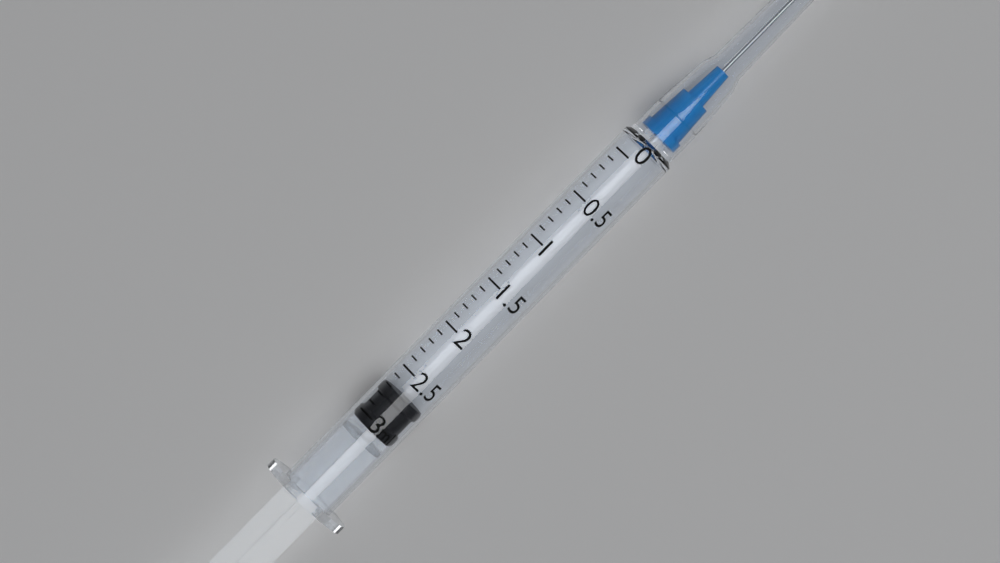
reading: 2.7 ml
